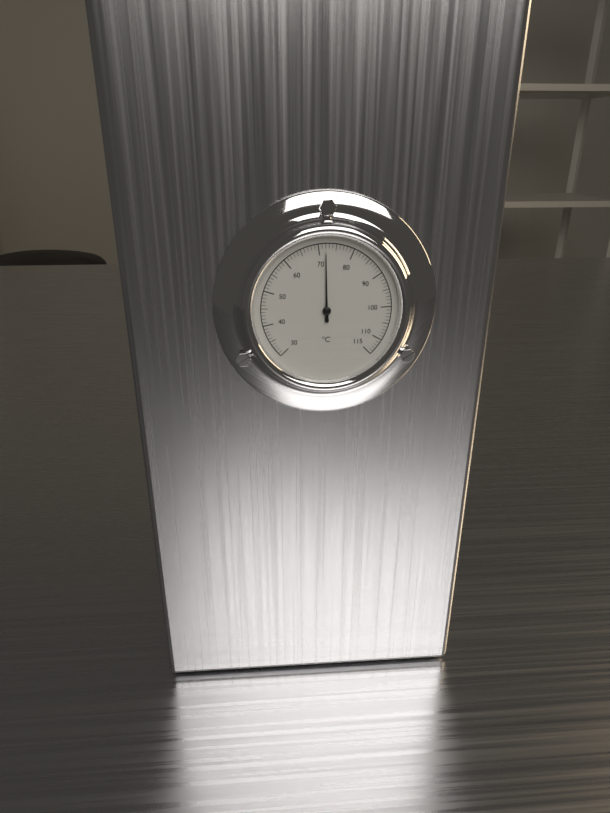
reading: 72 °C
